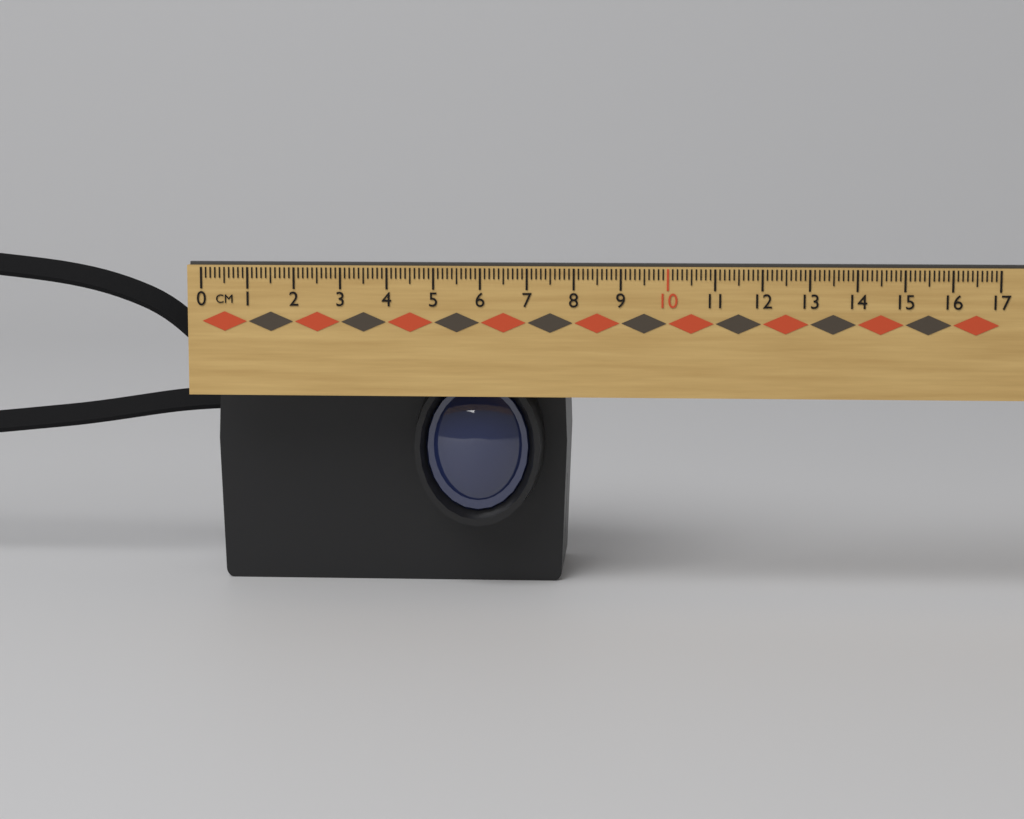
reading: 7.8 cm
